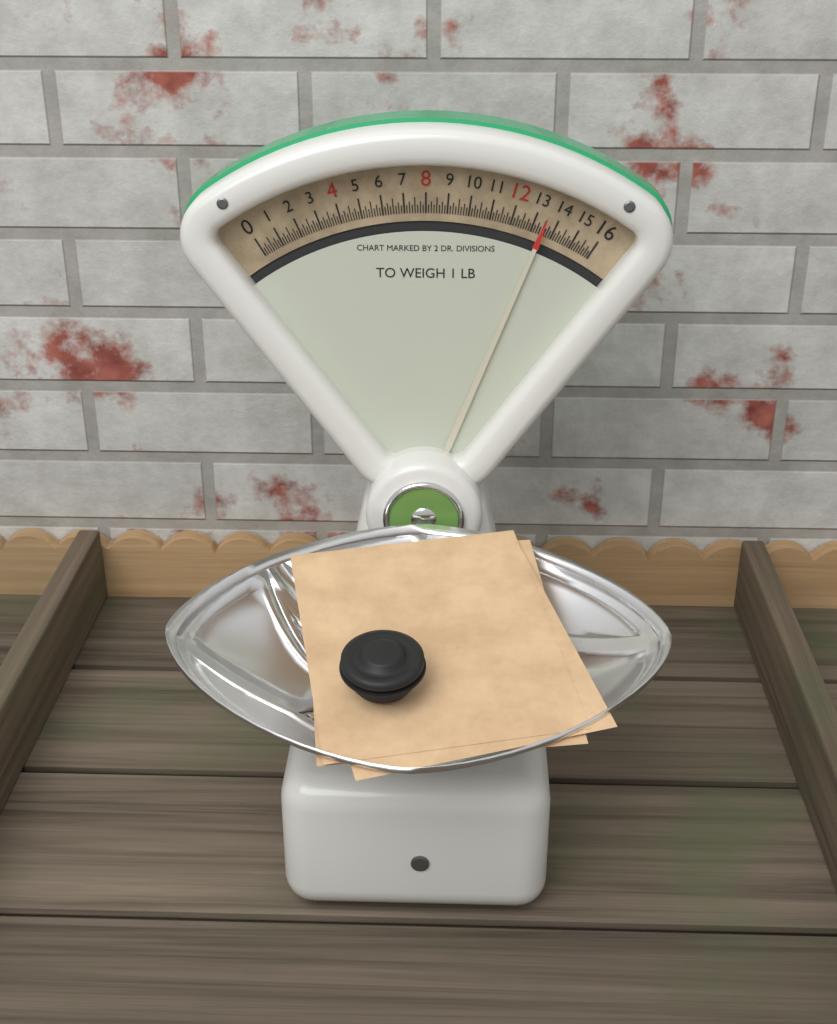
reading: 13.500 oz
